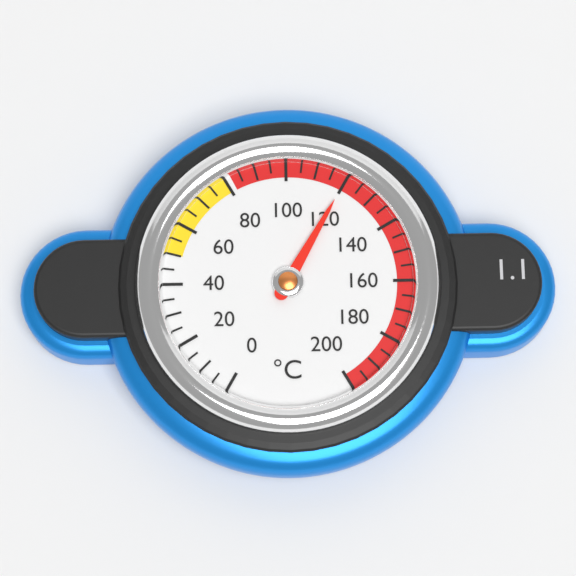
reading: 120 °C
